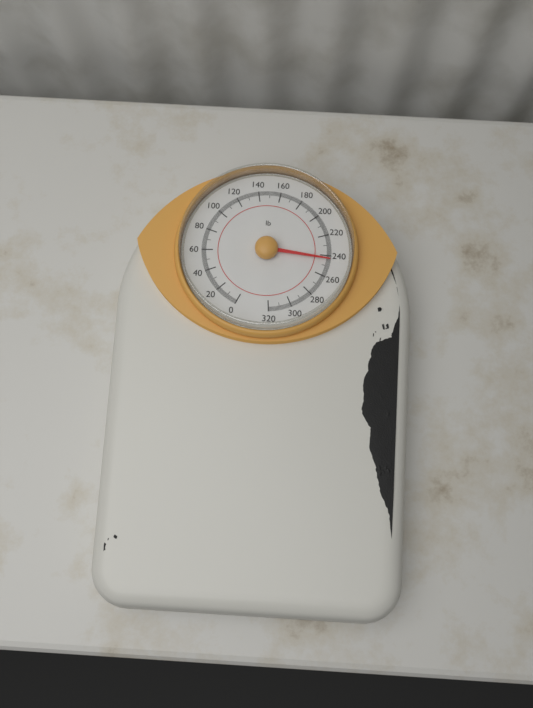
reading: 244 lb
